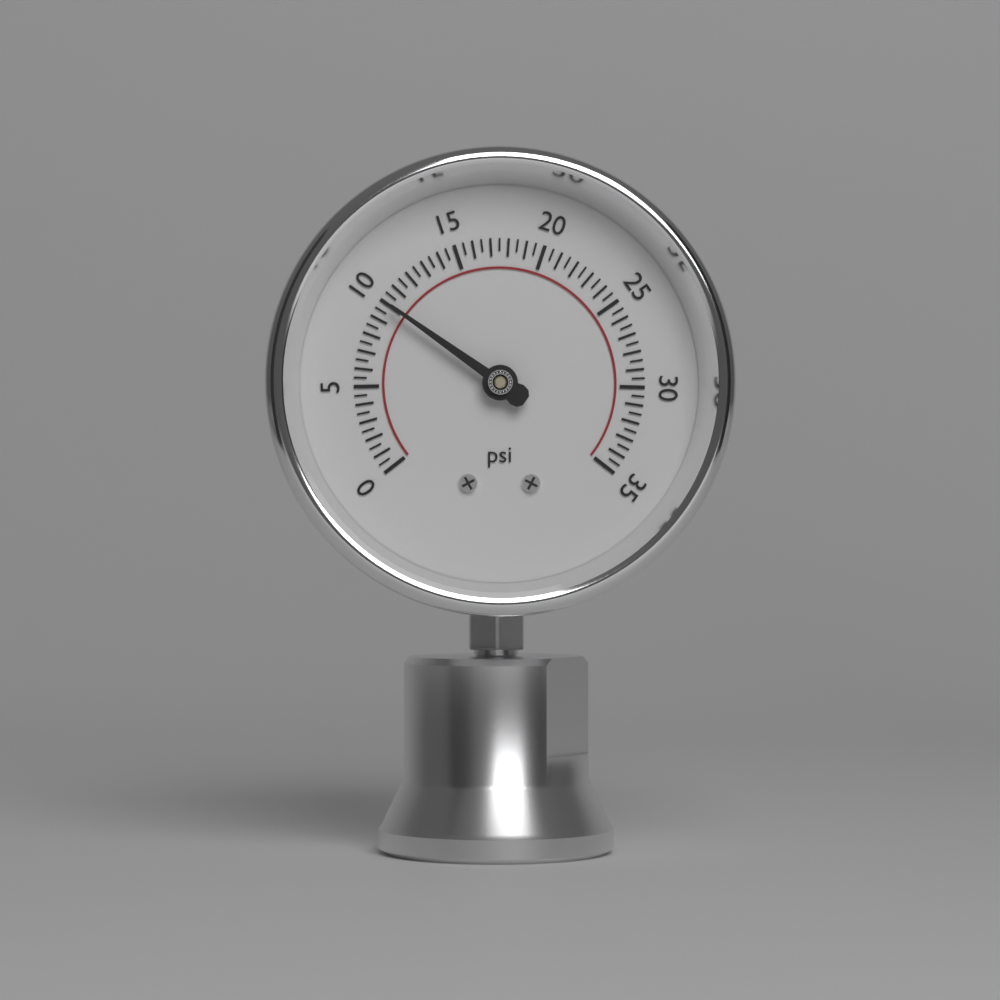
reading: 10.0 psi
